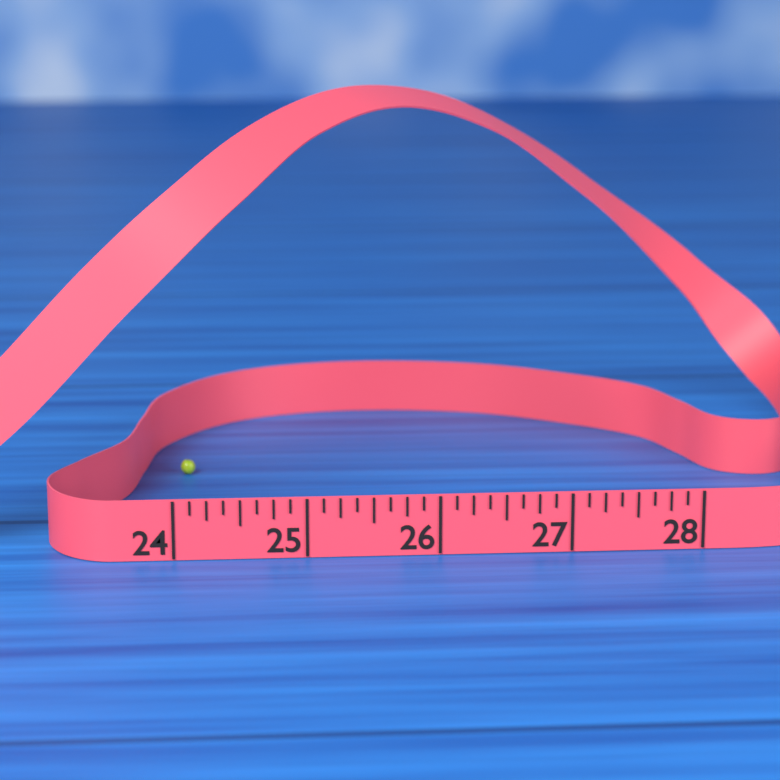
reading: 24.125 (no unit)
